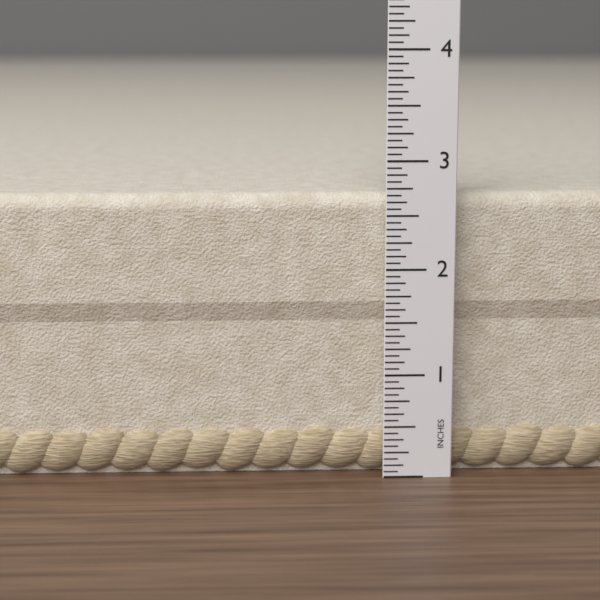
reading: 2.6875 in
